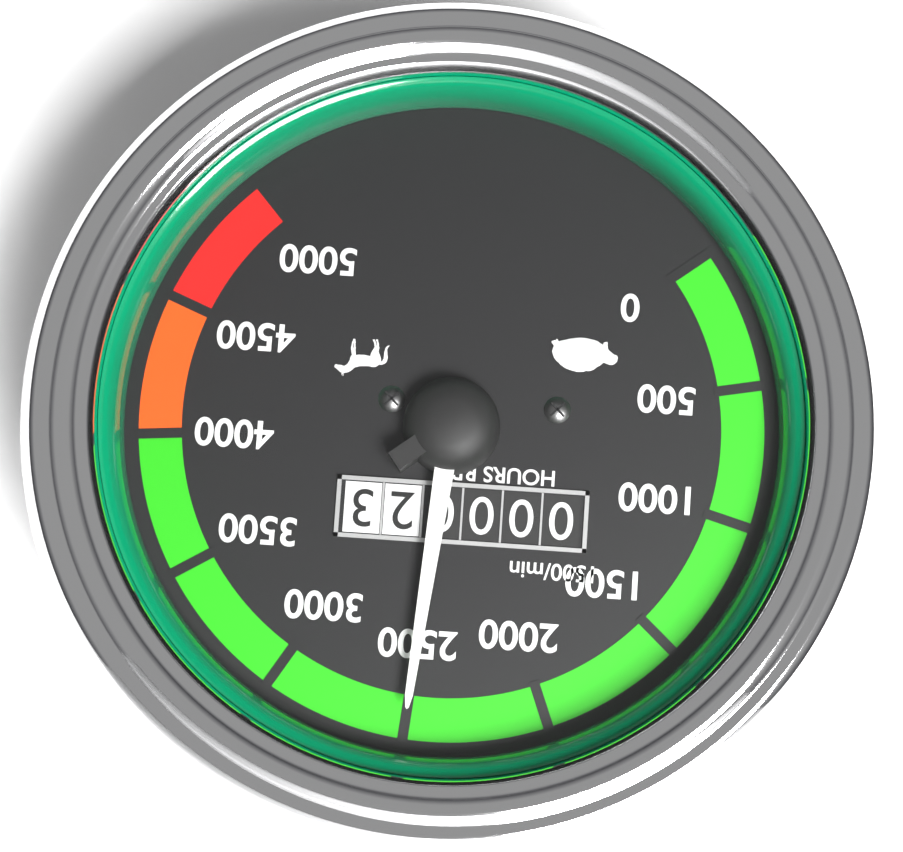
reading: 2500 RPM
